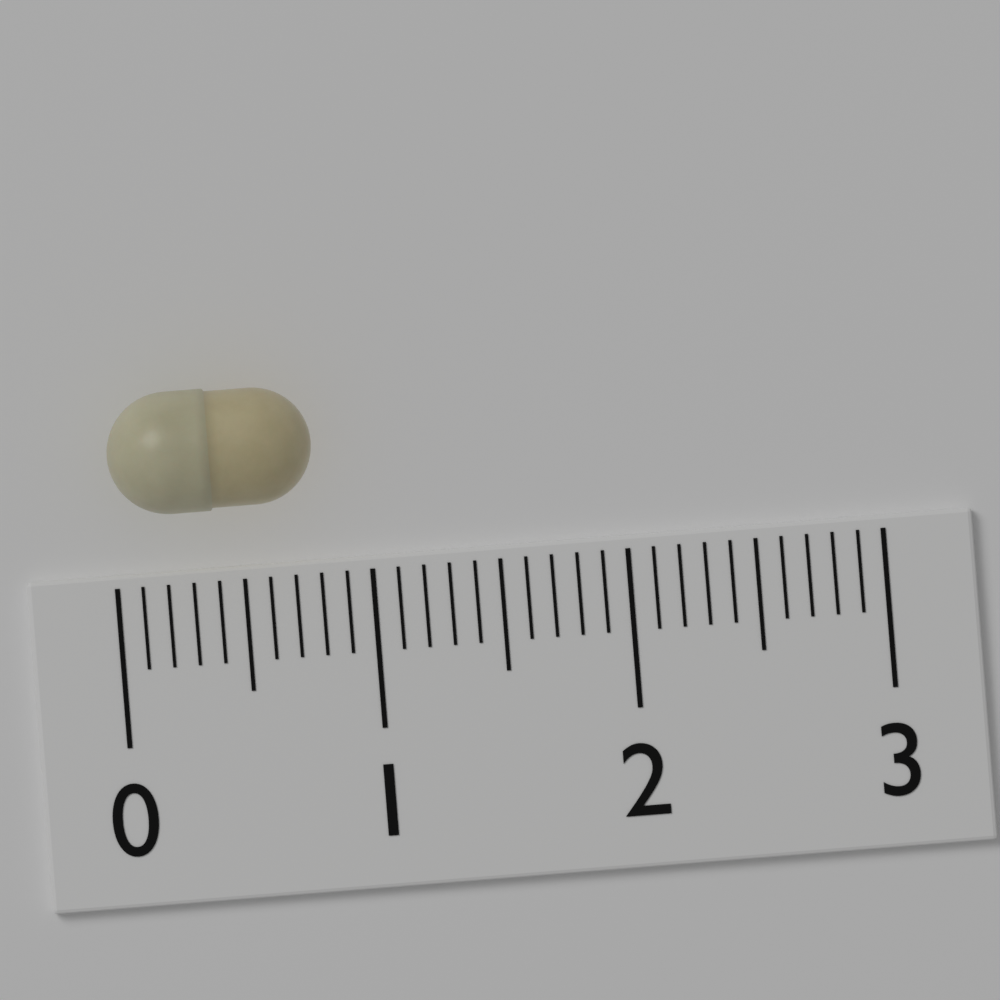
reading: 0.8 (no unit)
